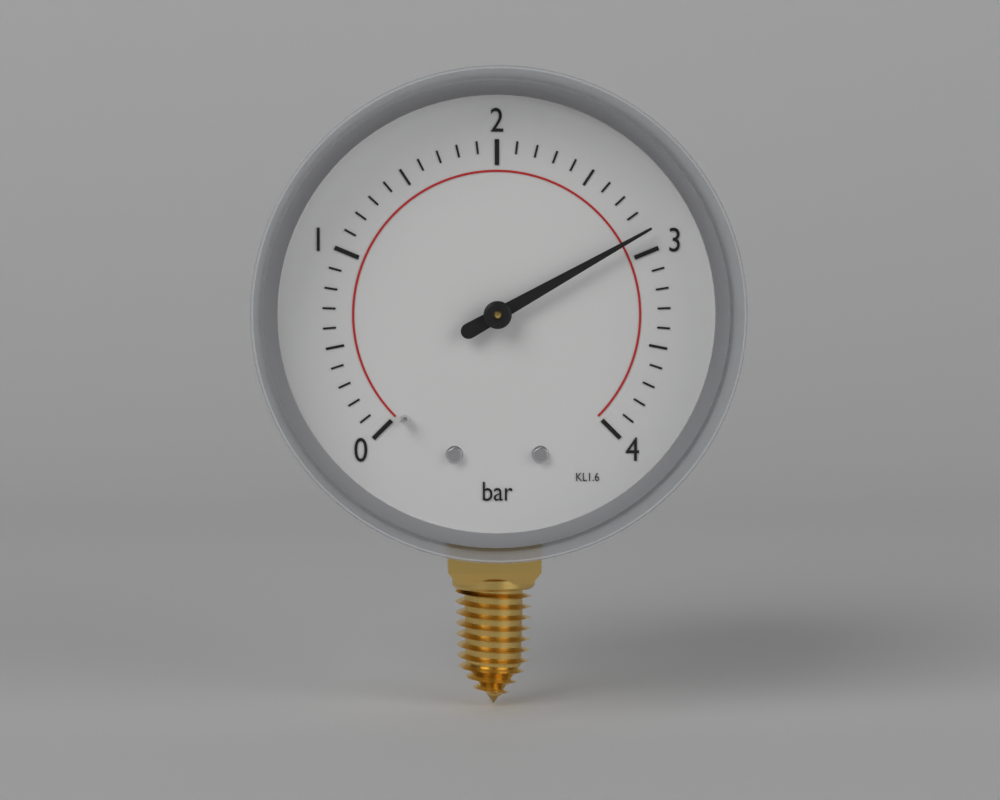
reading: 2.9 bar
